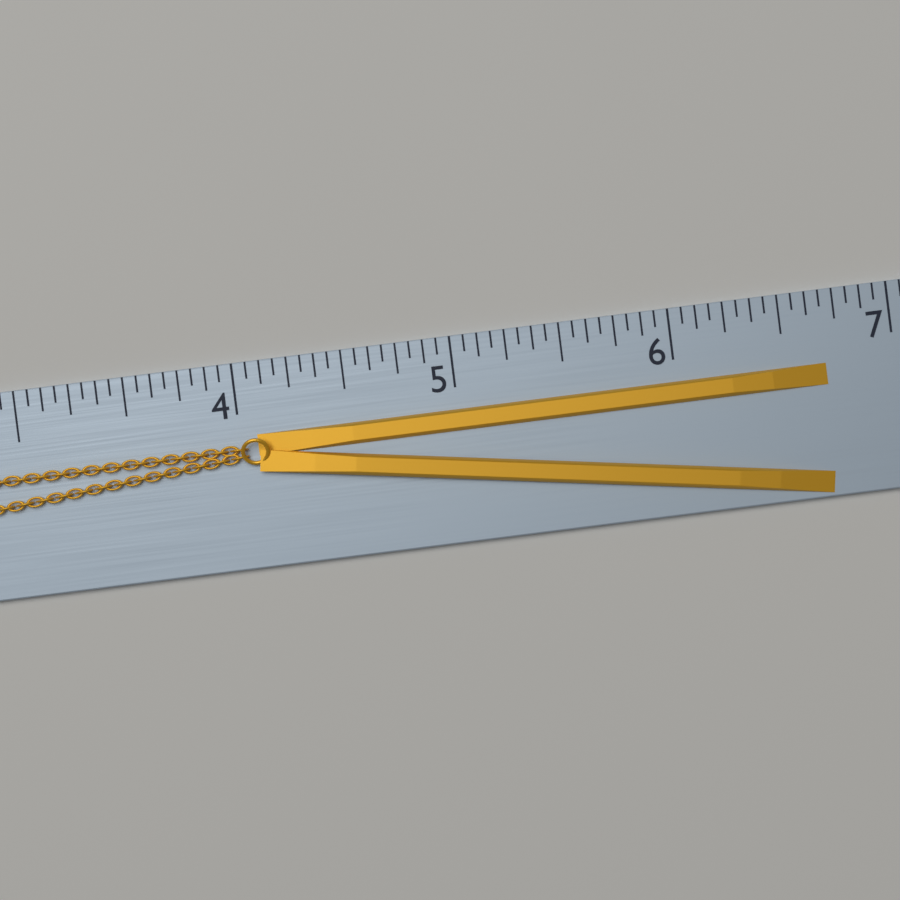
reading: 6.6875 (no unit)
